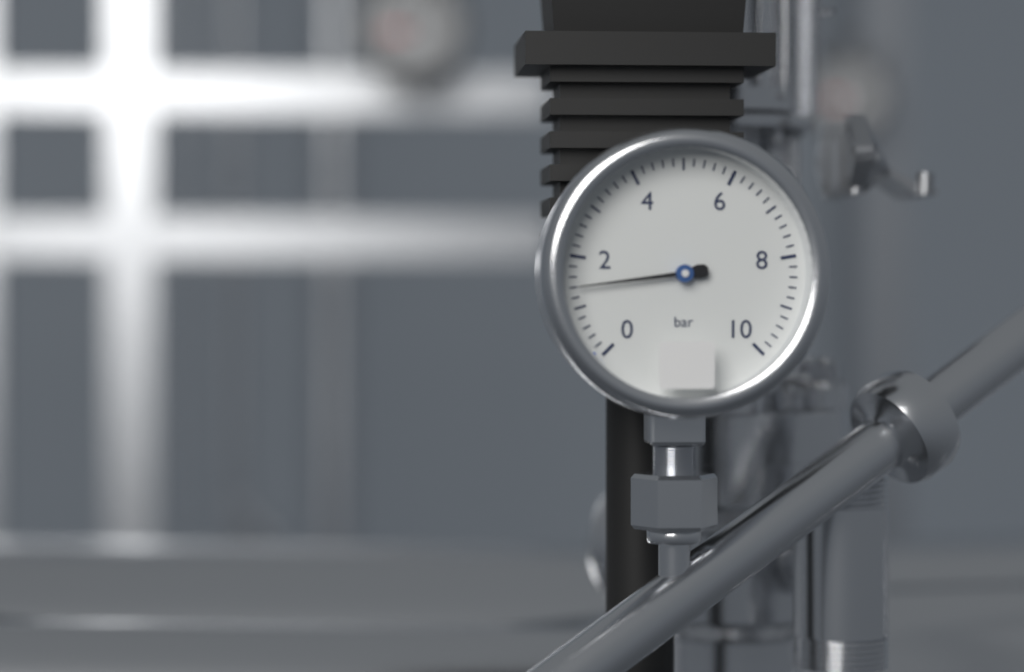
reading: 1.4 bar
